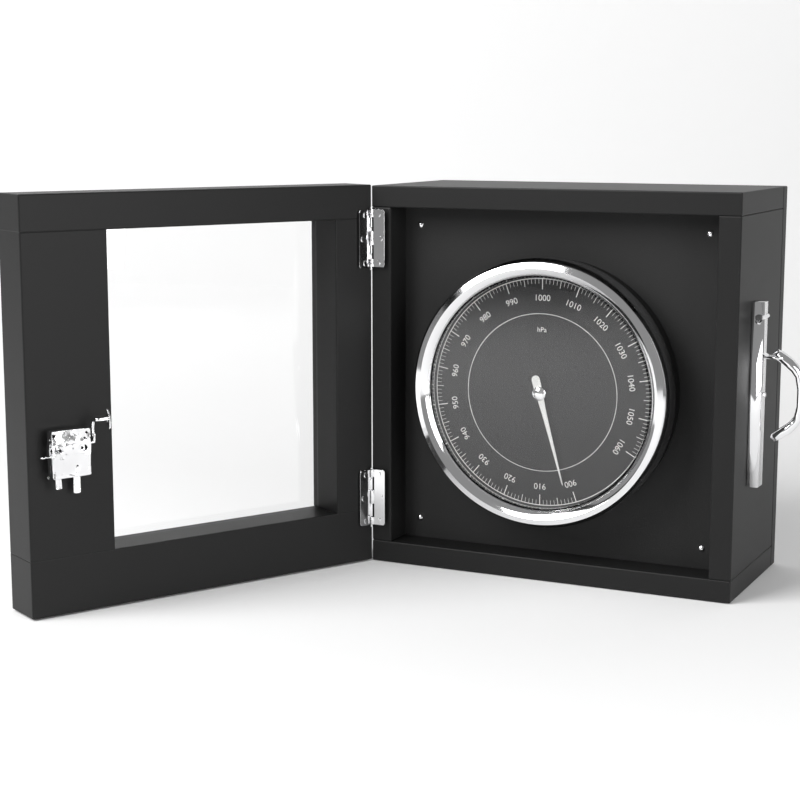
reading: 902 hPa
